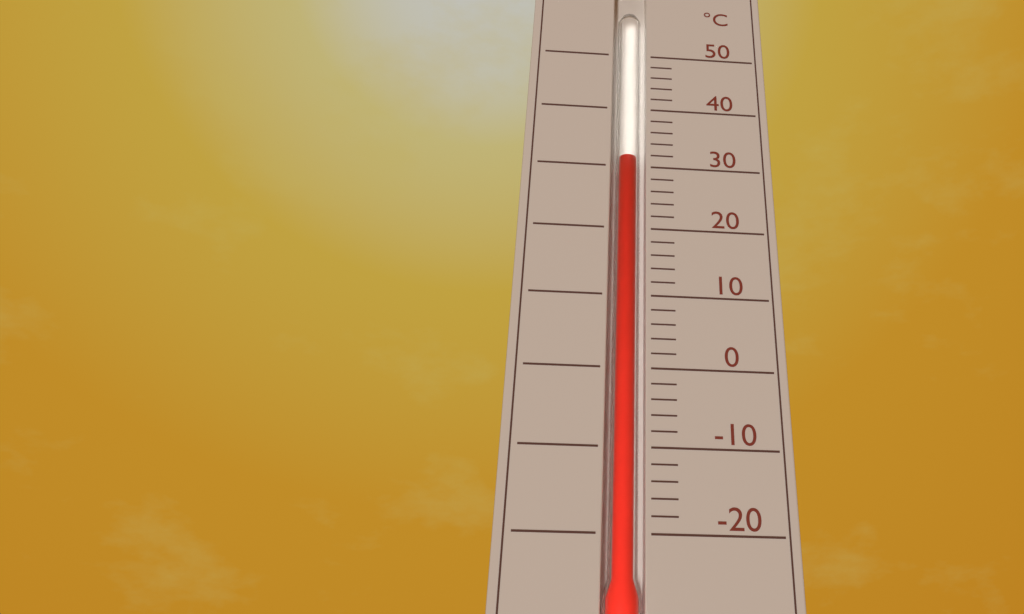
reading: 32 °C
